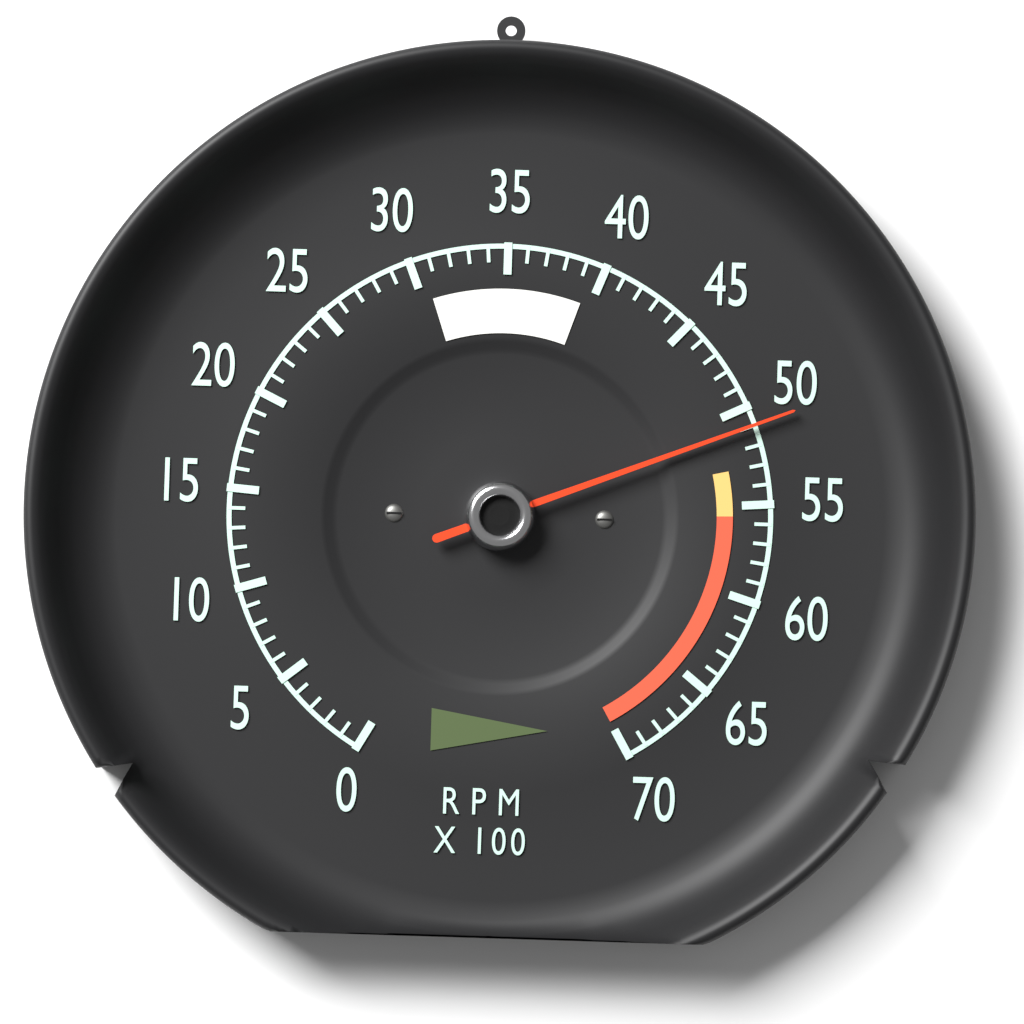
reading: 5100 RPM
